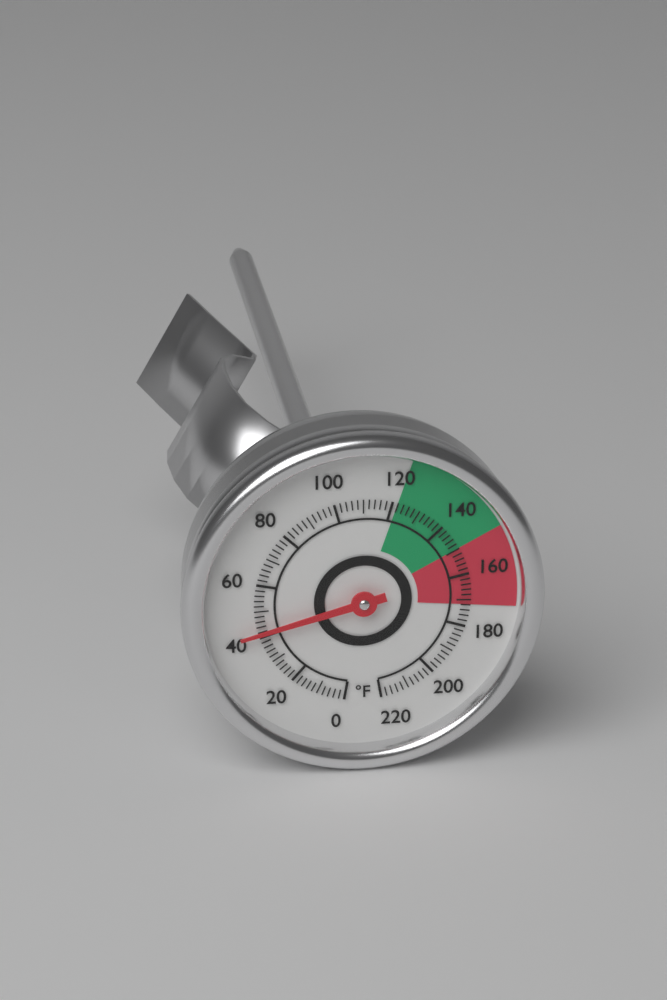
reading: 42 °F
